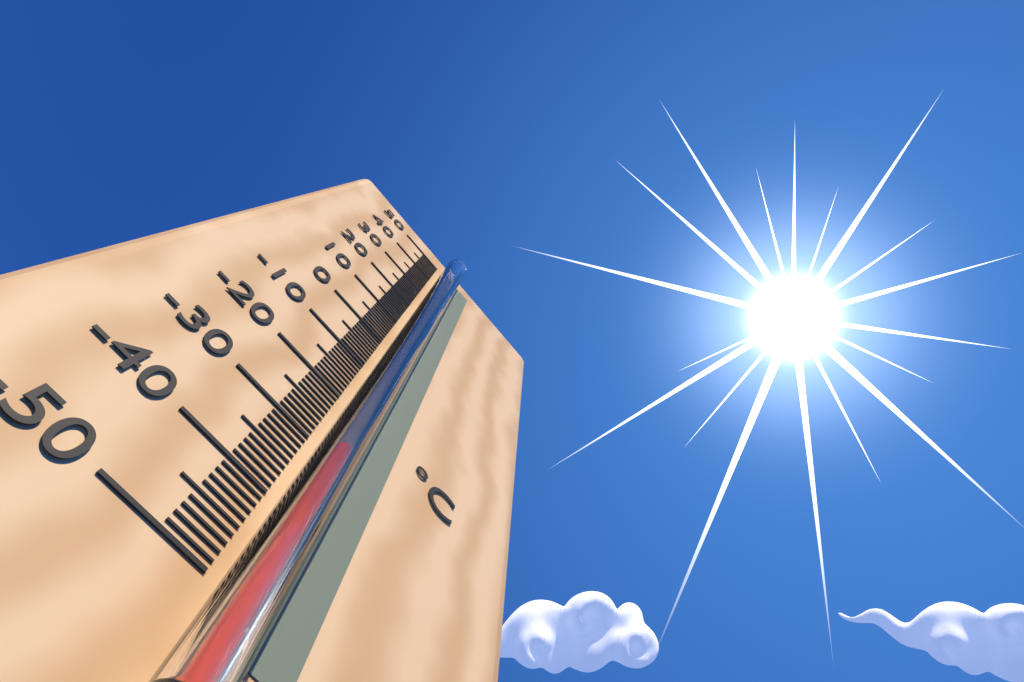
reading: -32 °C
